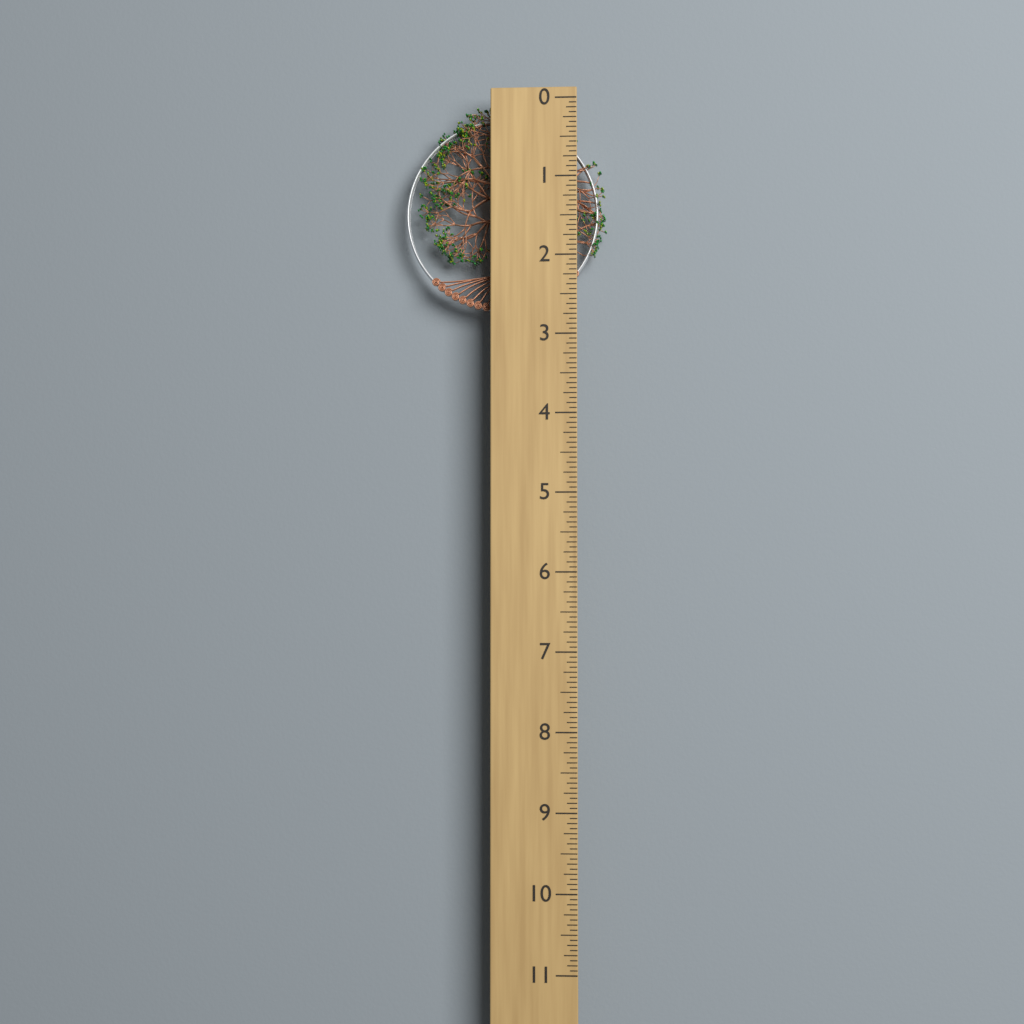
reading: 2.6875 (no unit)
